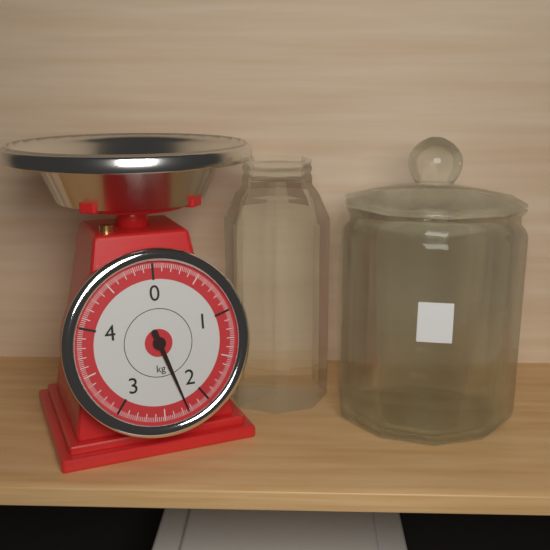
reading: 2.24 kg
